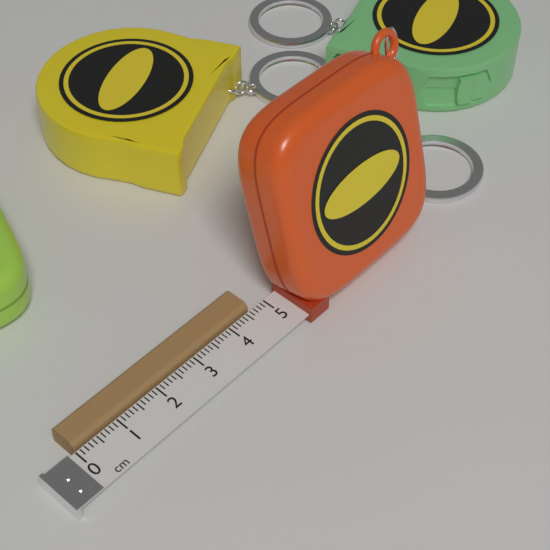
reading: 4.6 cm
